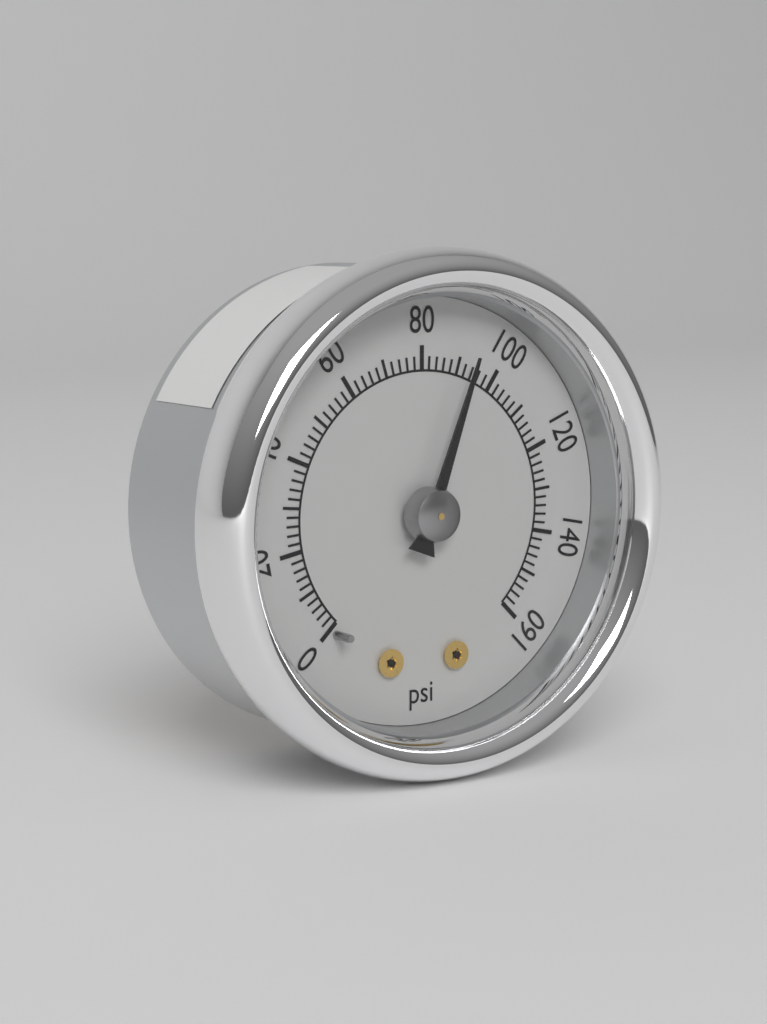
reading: 92 psi
